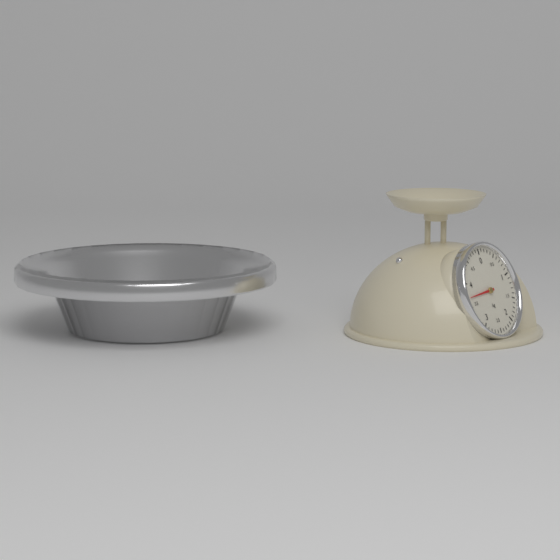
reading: 3.7 kg
